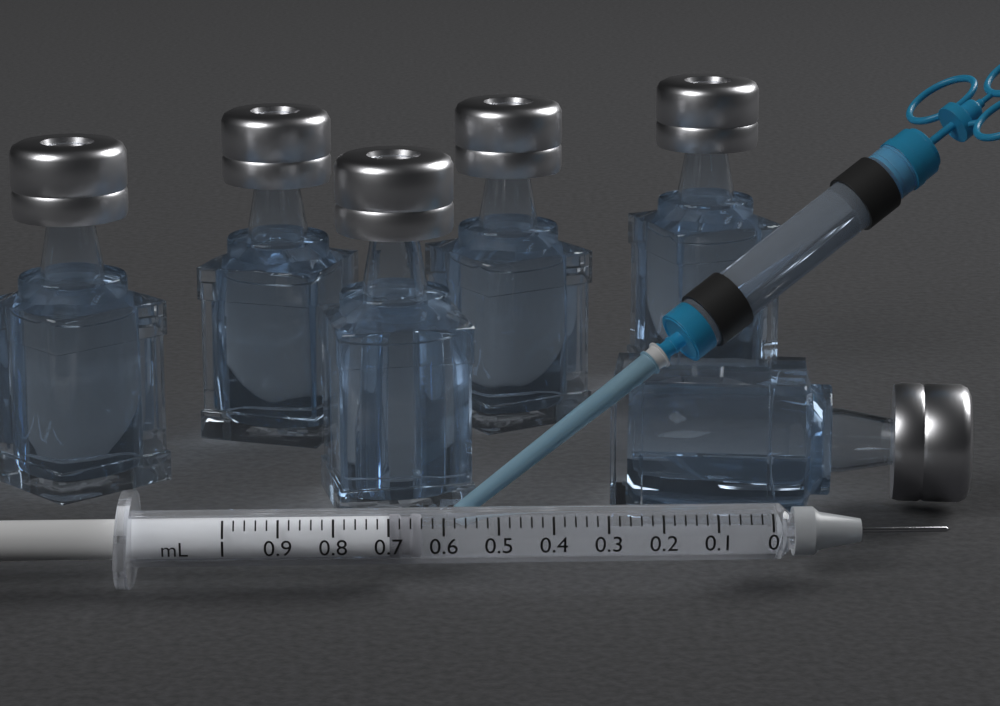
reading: 0.64 mL
